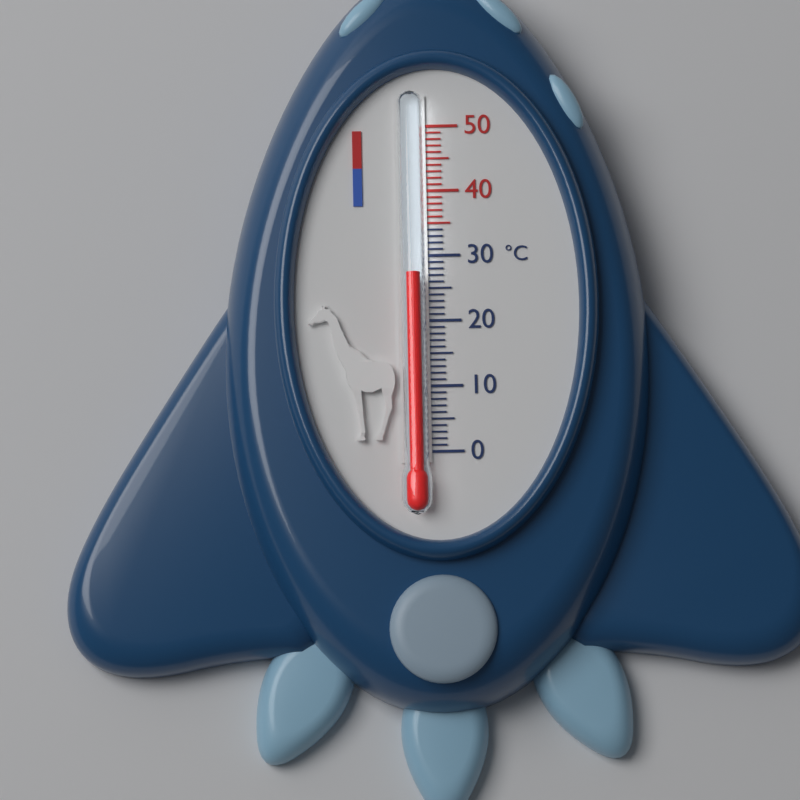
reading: 27 °C
